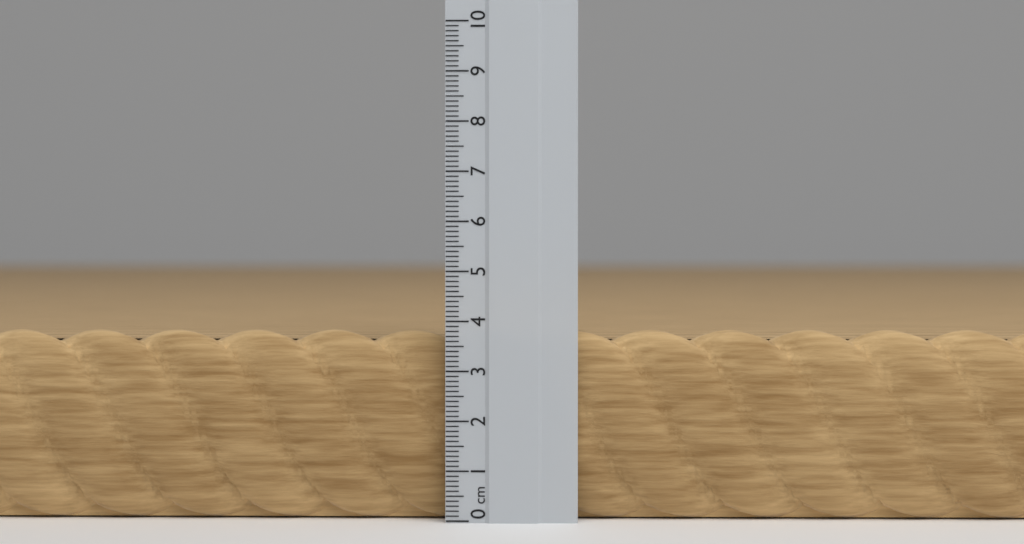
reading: 3.8 cm
